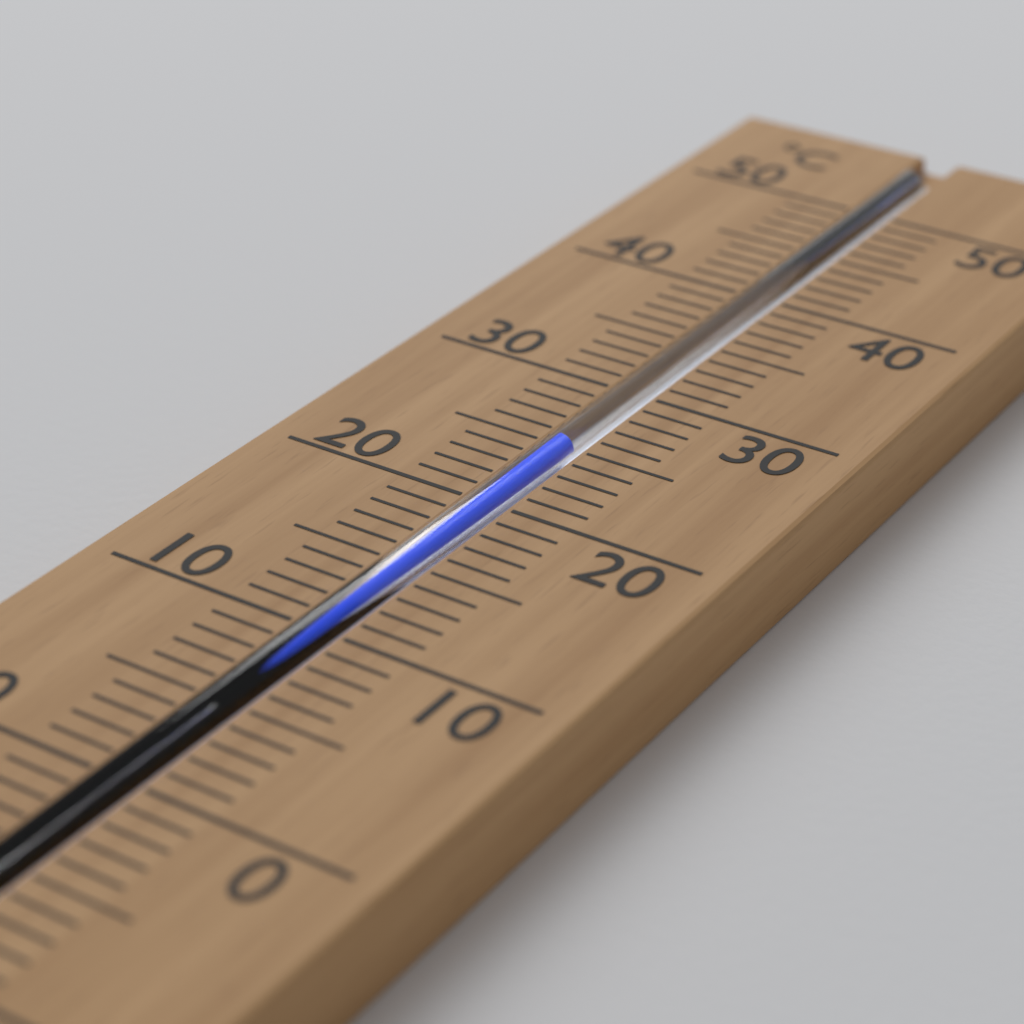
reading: 25 °C
